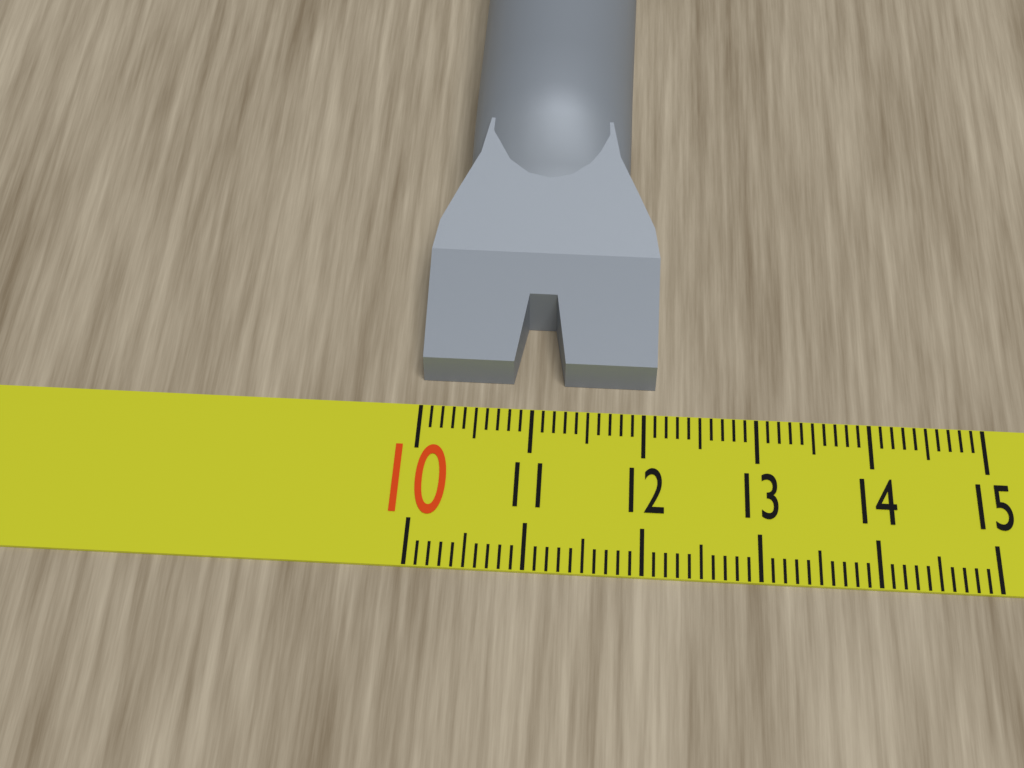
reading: 12.1 (no unit)
